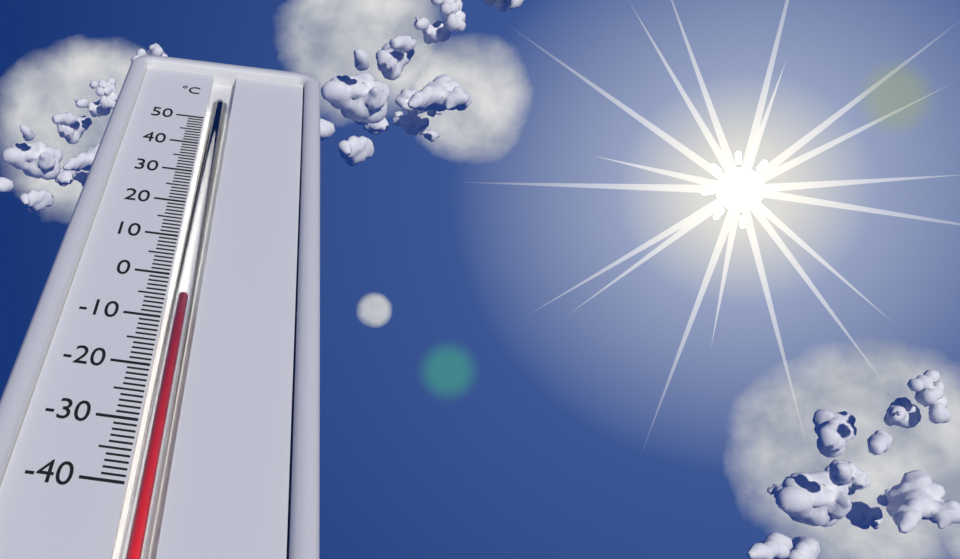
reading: -5 °C
